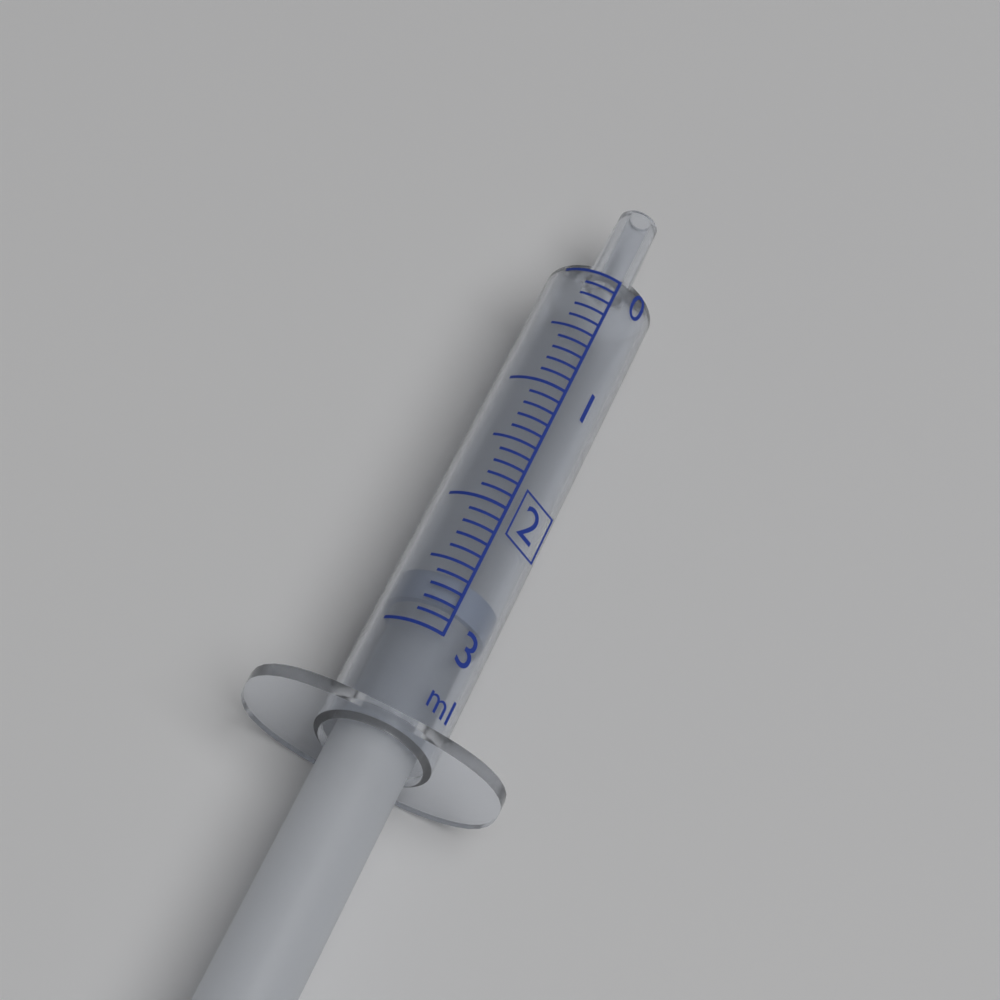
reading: 2.6 ml
